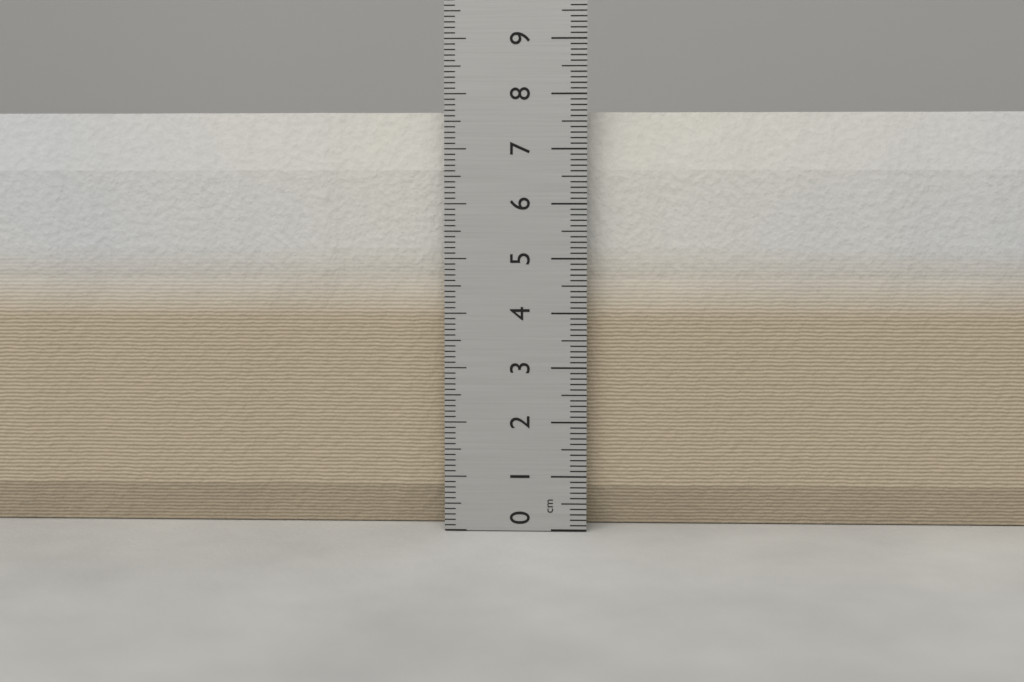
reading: 7.7 cm
